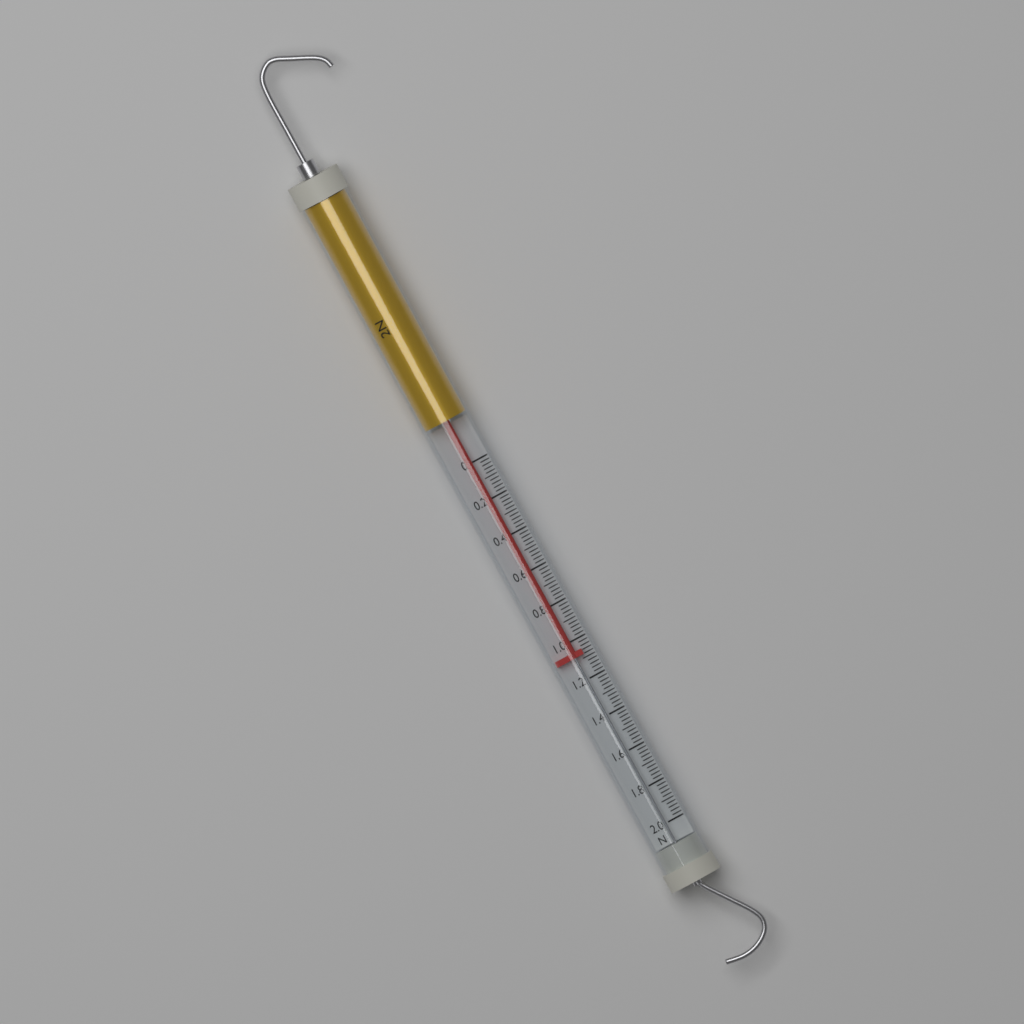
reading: 1.08 N
